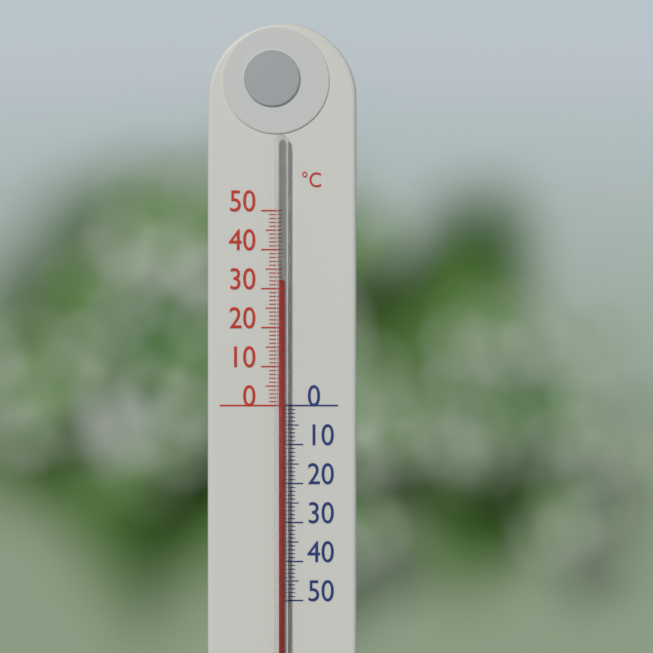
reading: 32 °C
